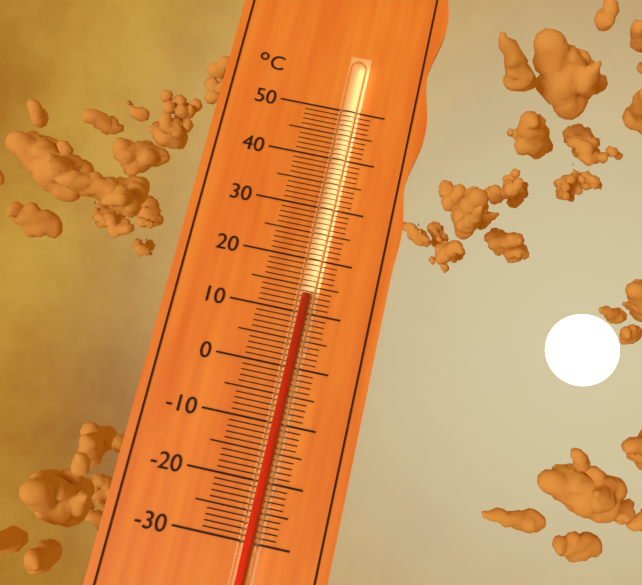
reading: 13 °C
